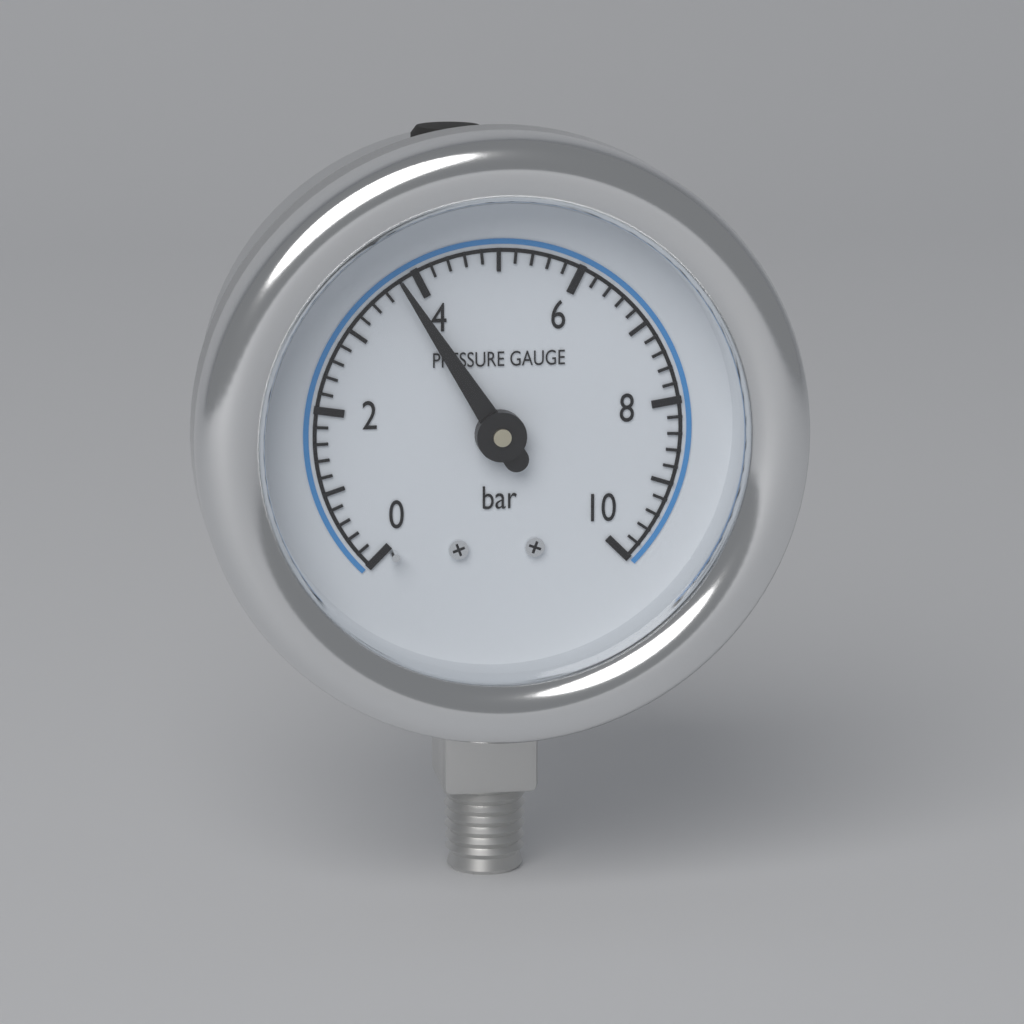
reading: 3.8 bar
